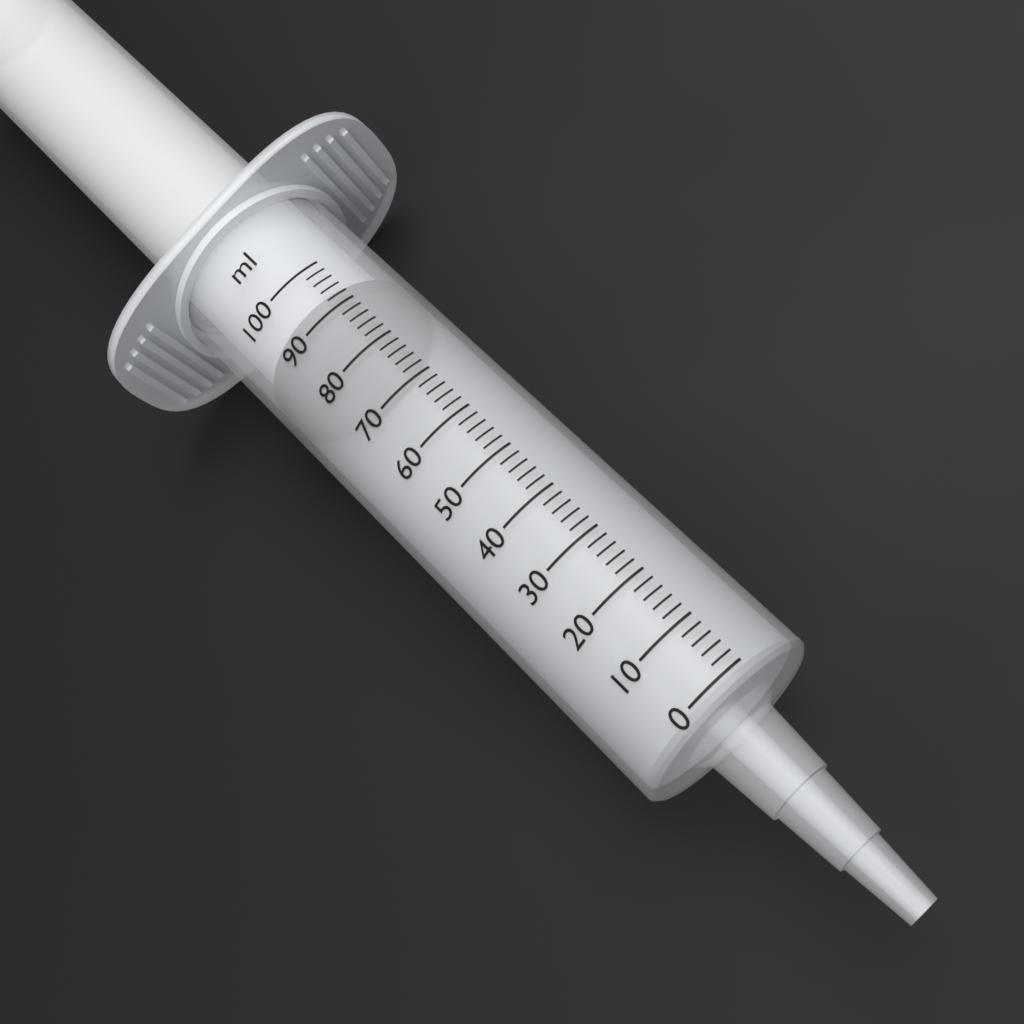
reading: 86 ml
